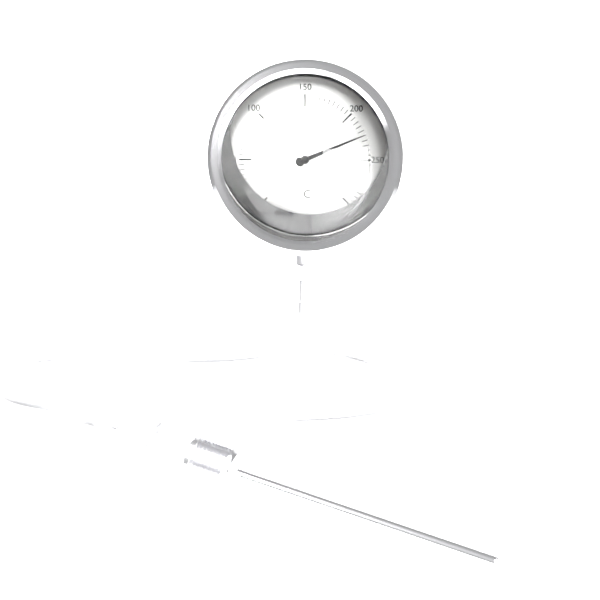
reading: 225 °C
